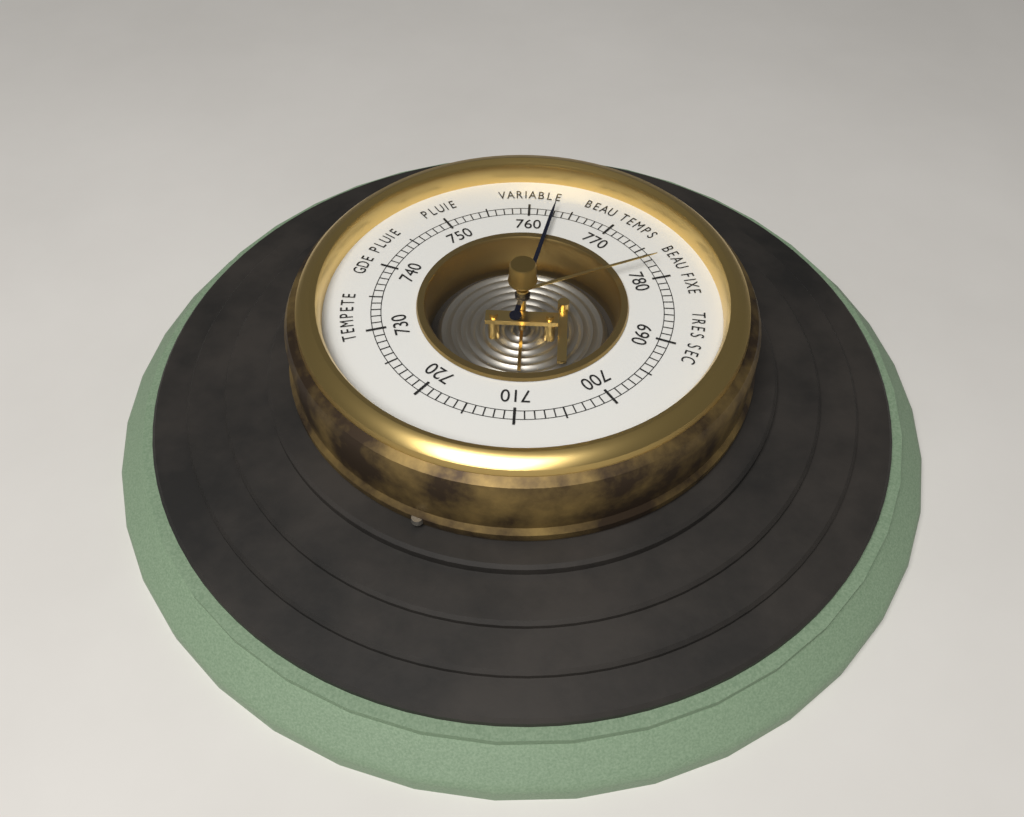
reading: 763 (no unit)
